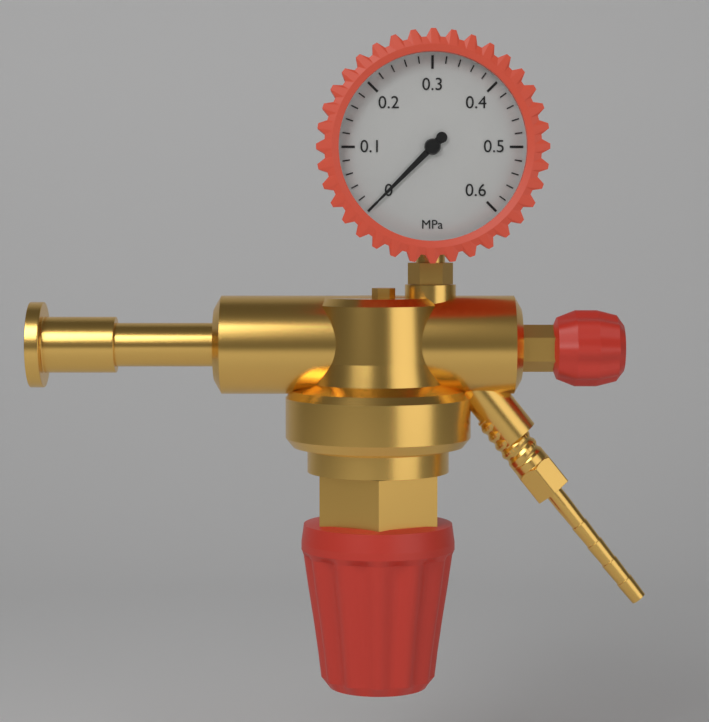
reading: 0.00 MPa
